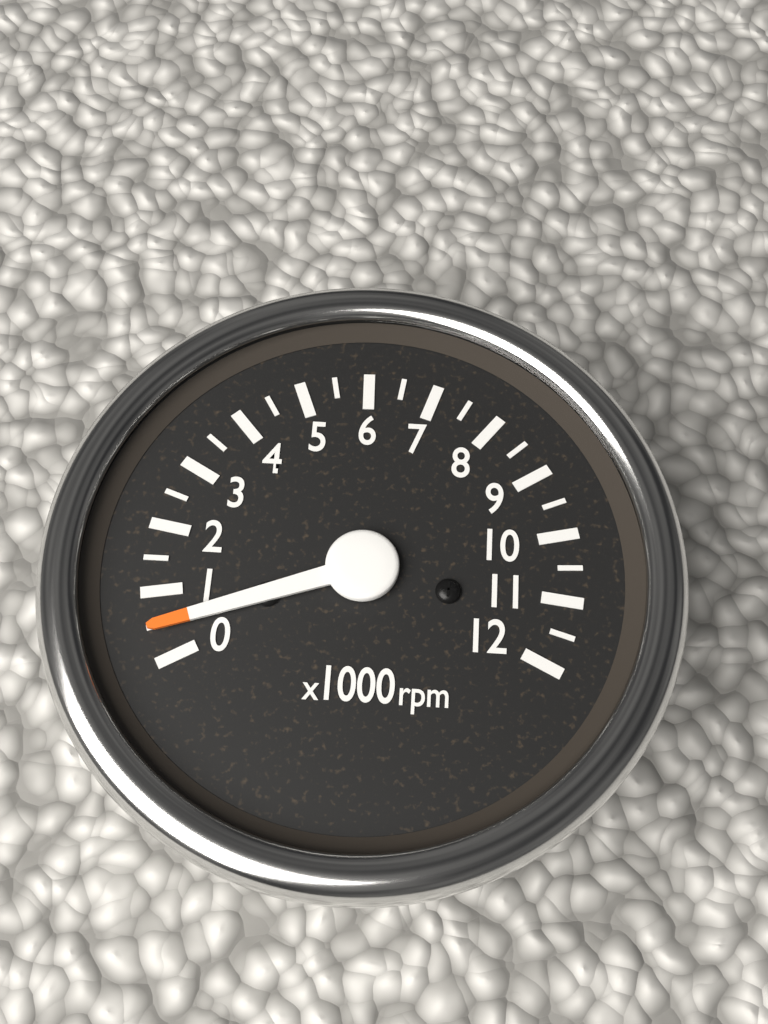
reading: 500 rpm
